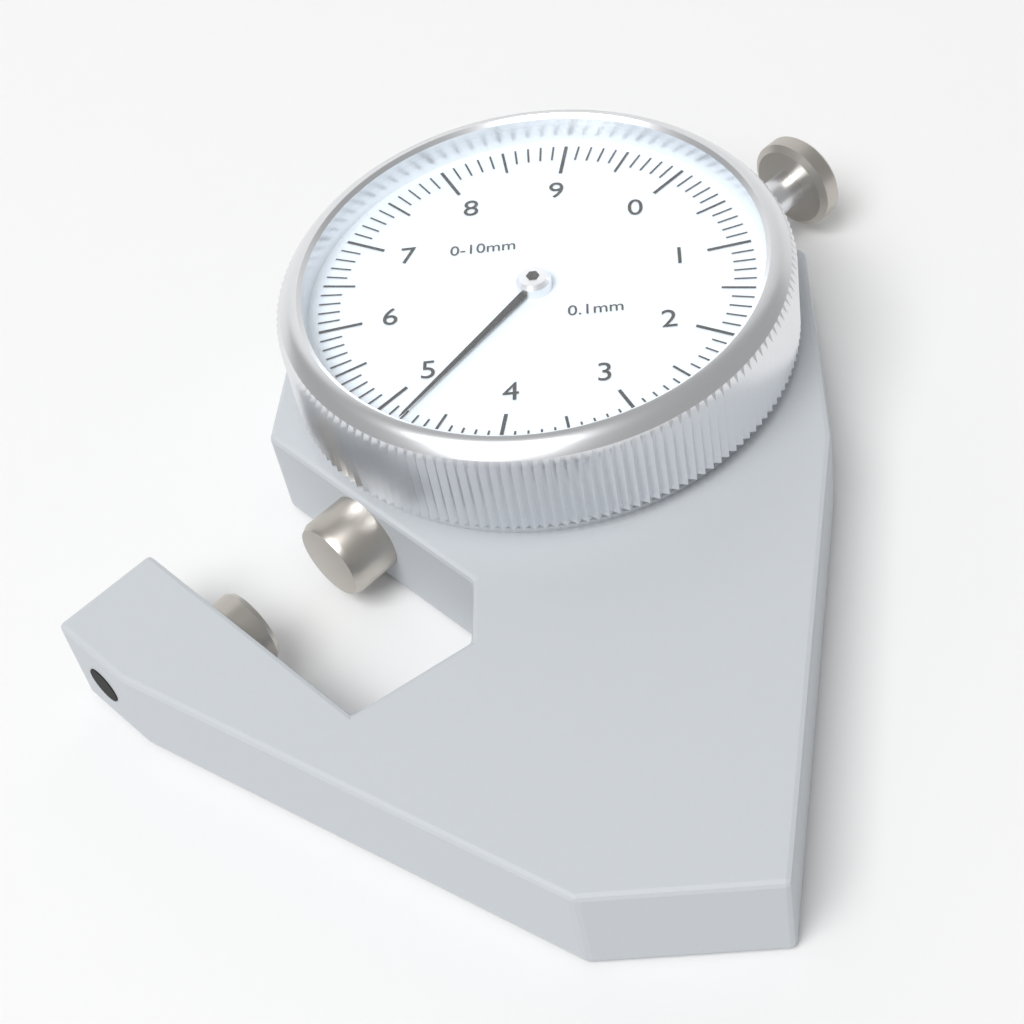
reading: 4.8 mm
